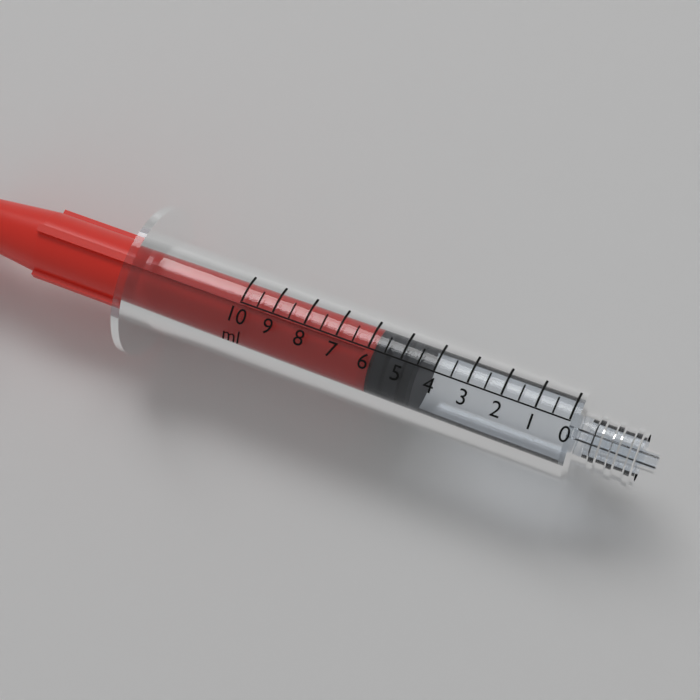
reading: 4.5 ml
